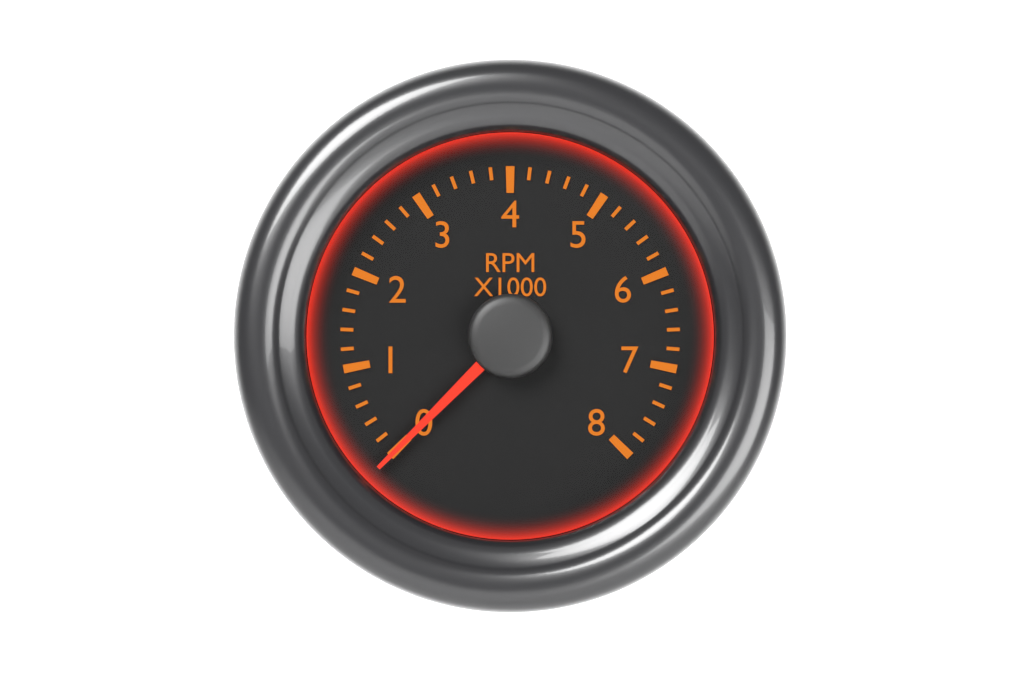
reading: 0 RPM
